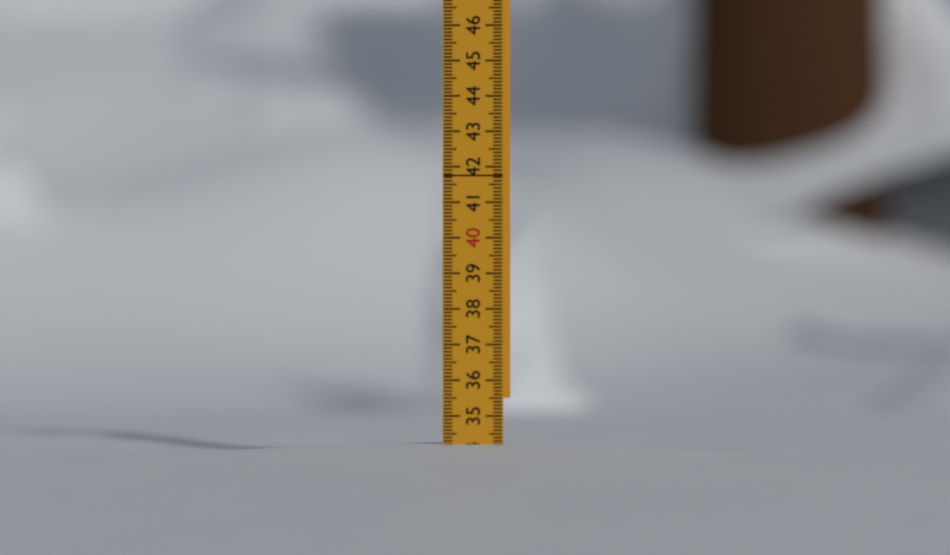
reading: 34.2 (no unit)
